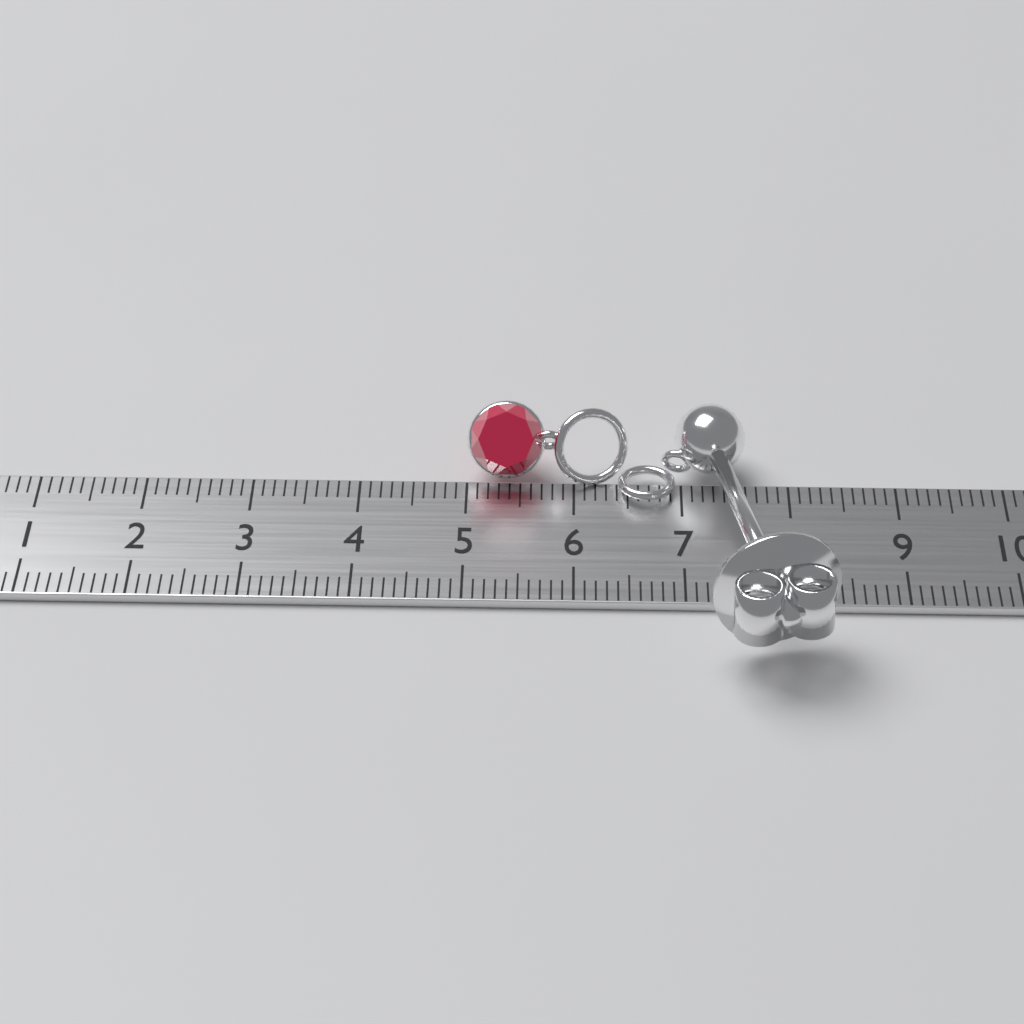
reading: 8.3 cm
